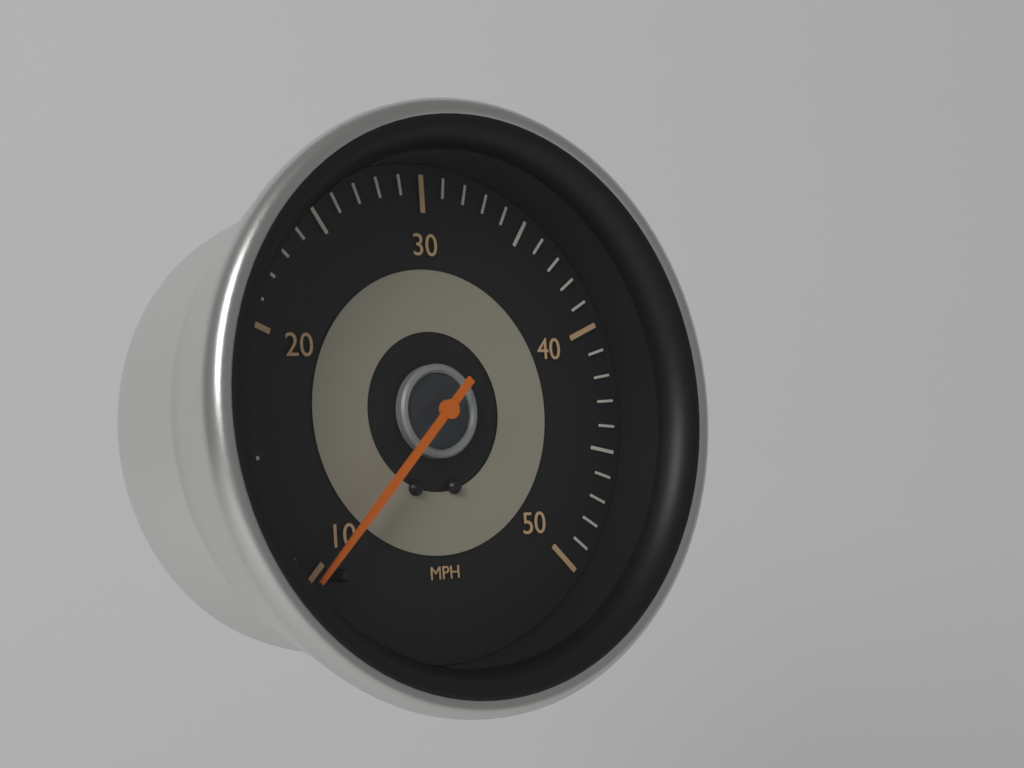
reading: 10 mph
